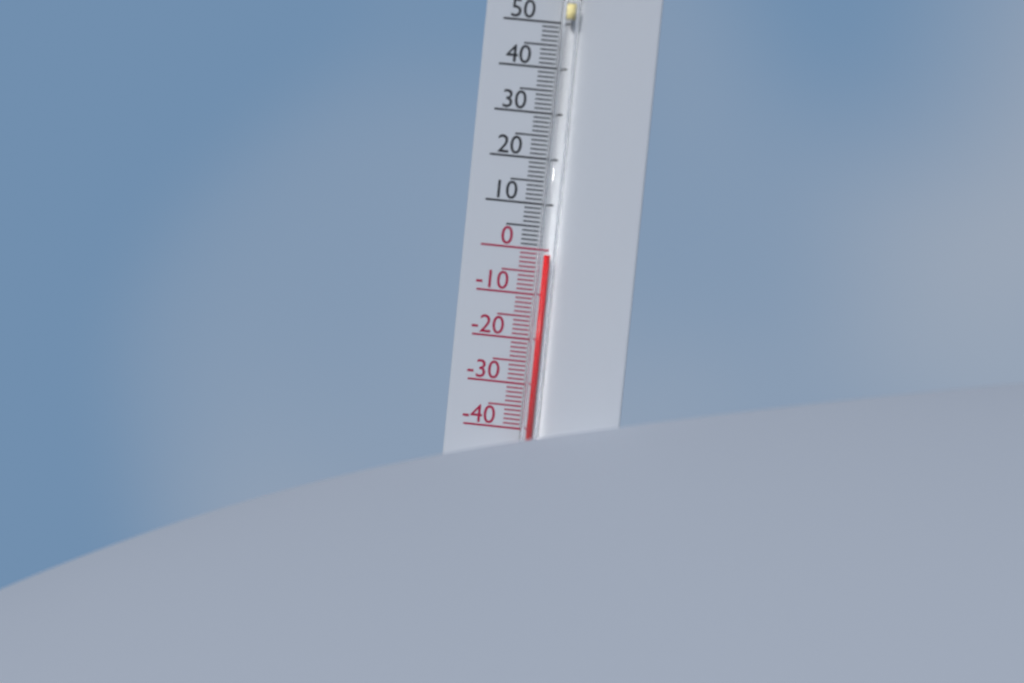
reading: -1 °C
